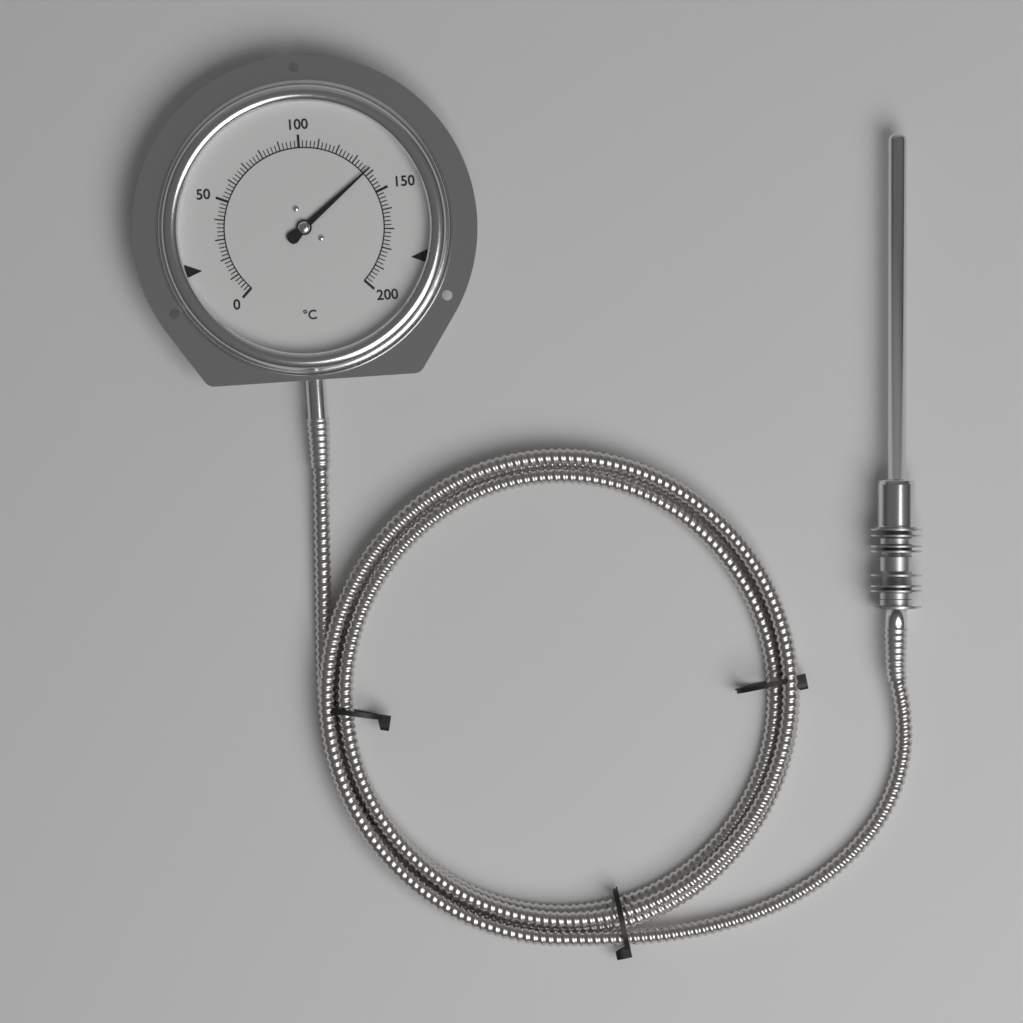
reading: 138 °C
